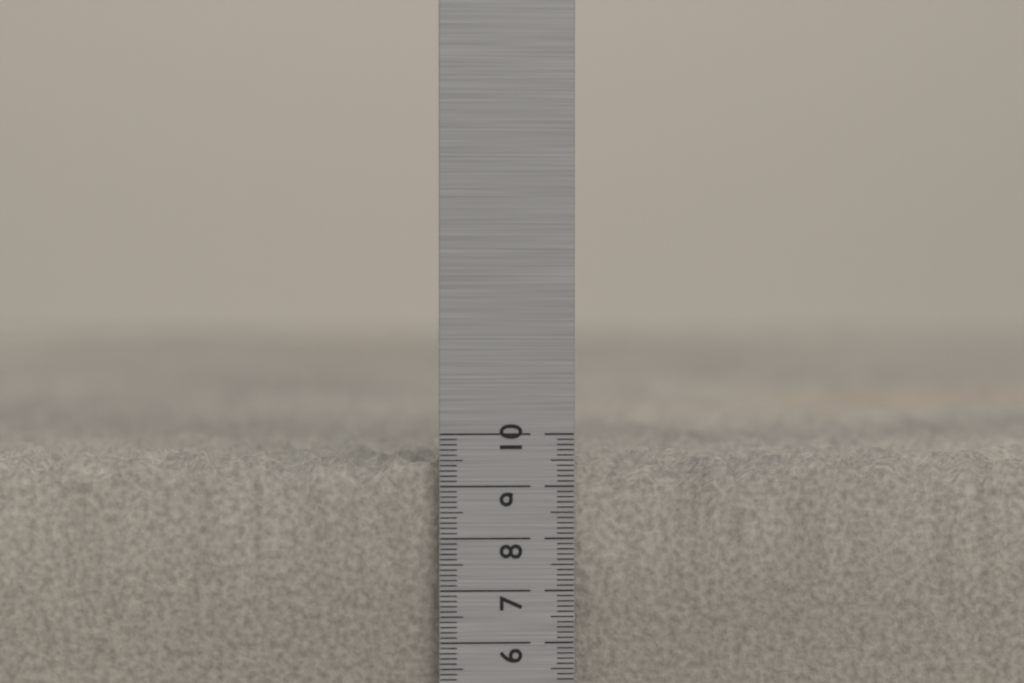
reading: 9.7 cm
